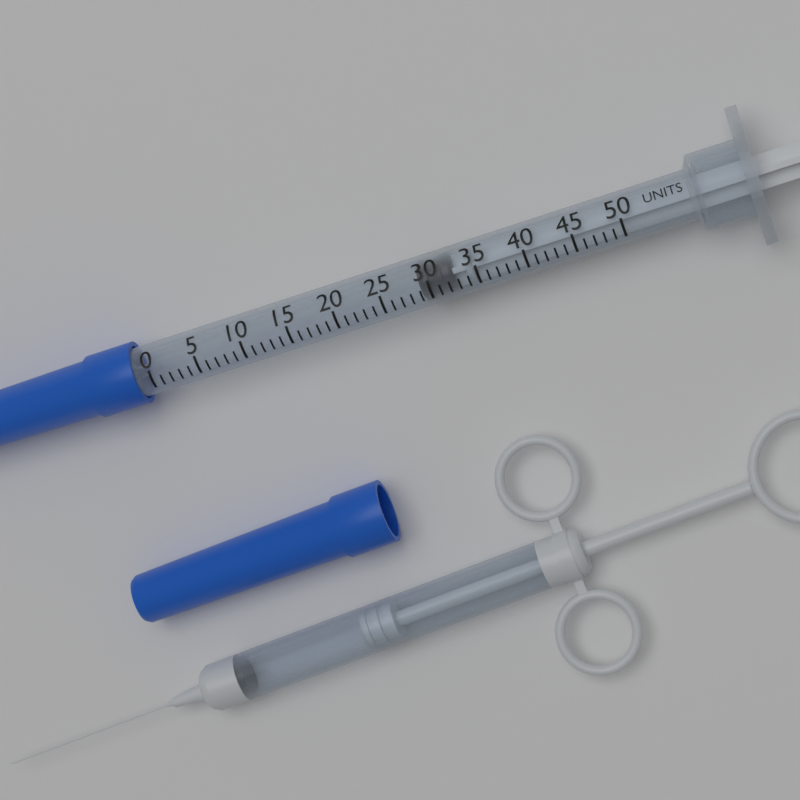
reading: 29 units
